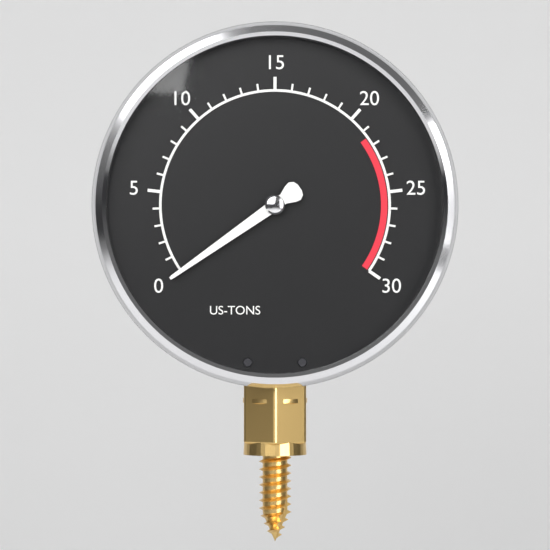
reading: 0 US tons
